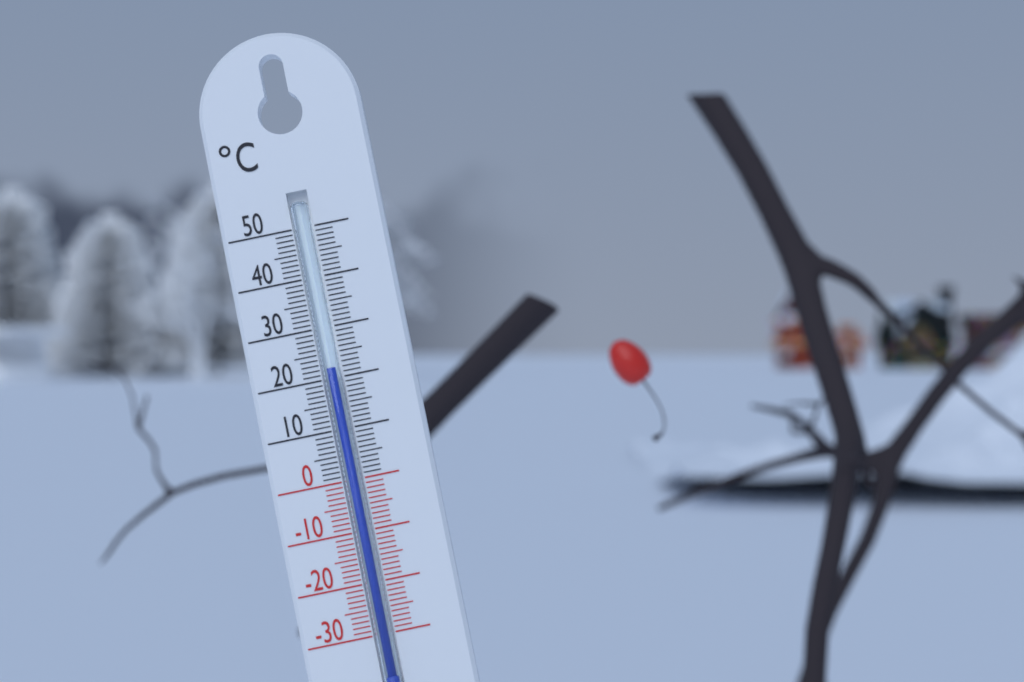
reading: 22 °C
